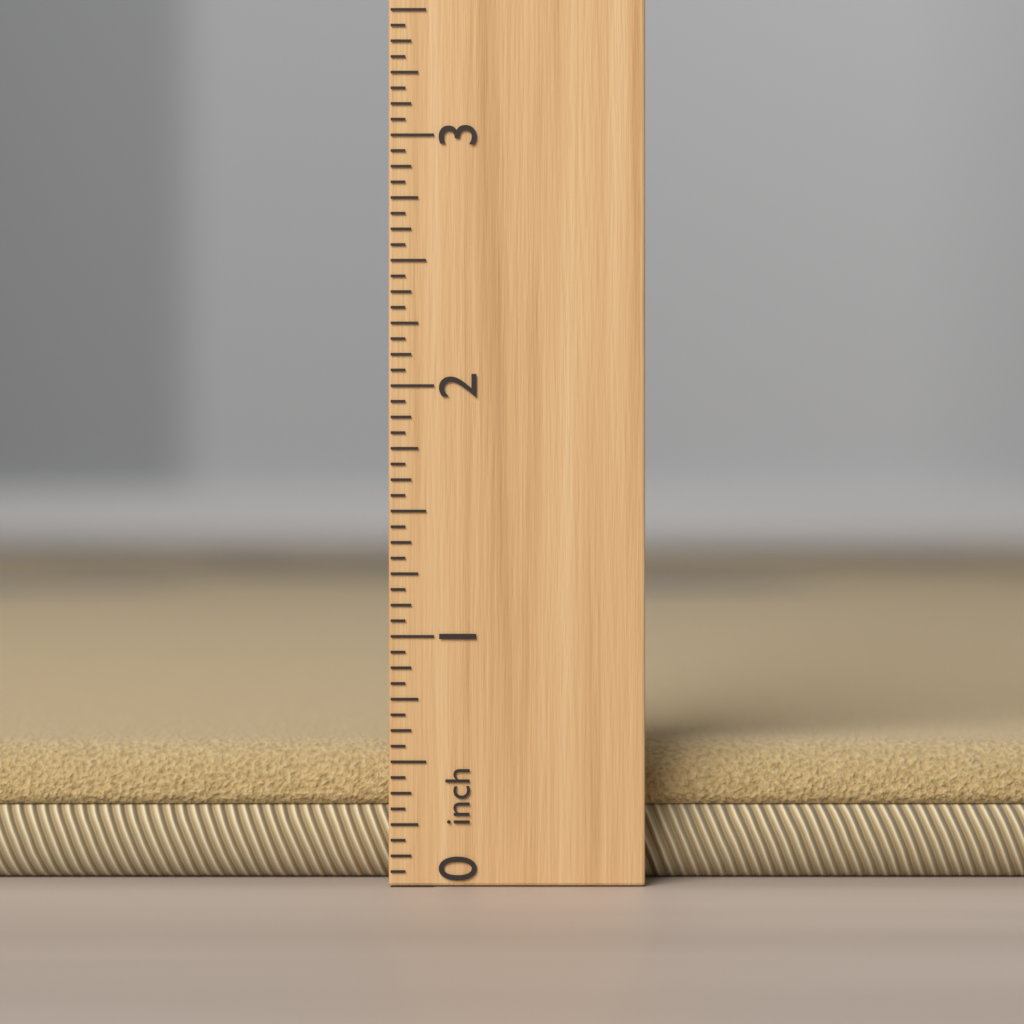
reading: 0.5500 inch
